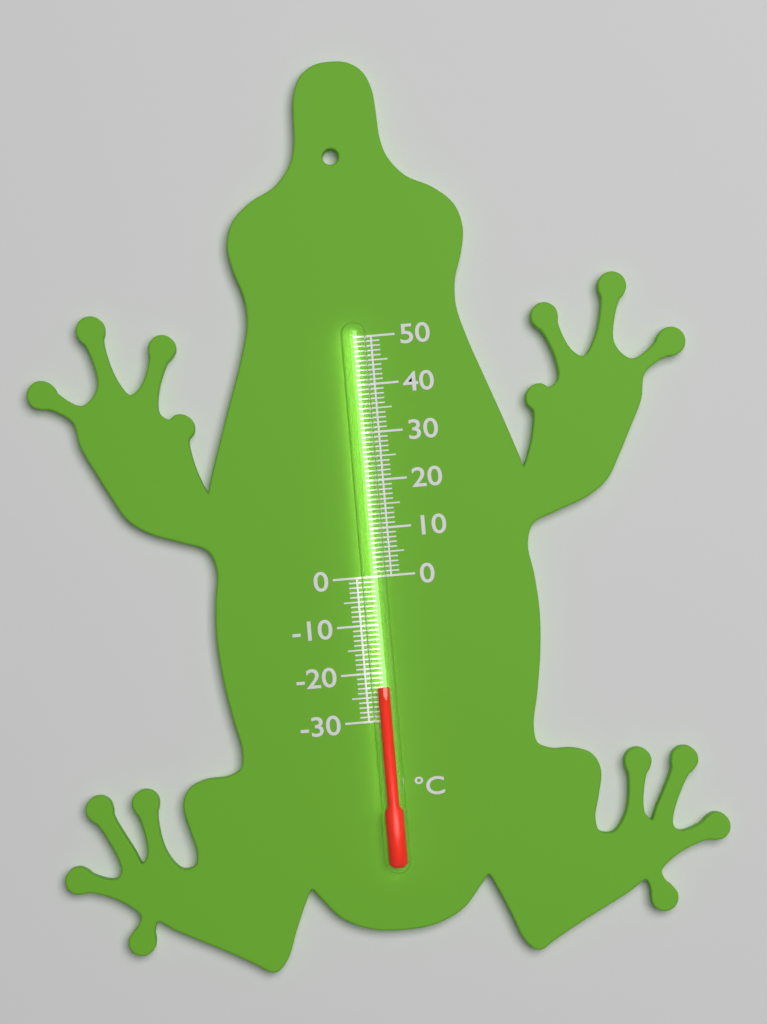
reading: -23 °C
